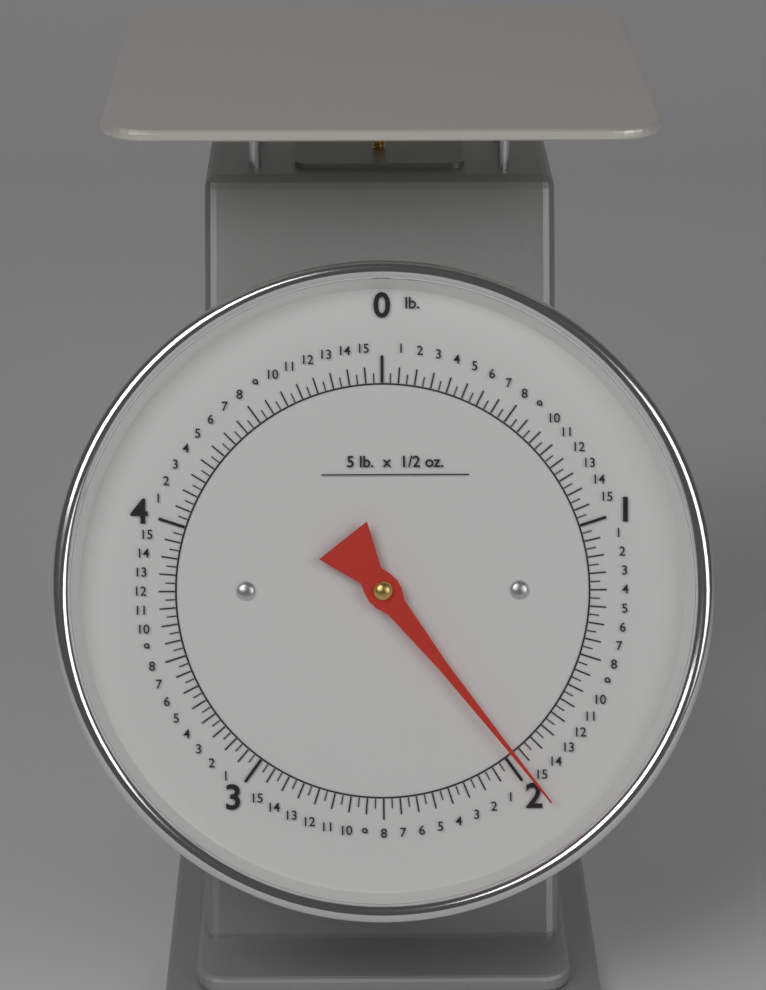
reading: 1.96875 lb
